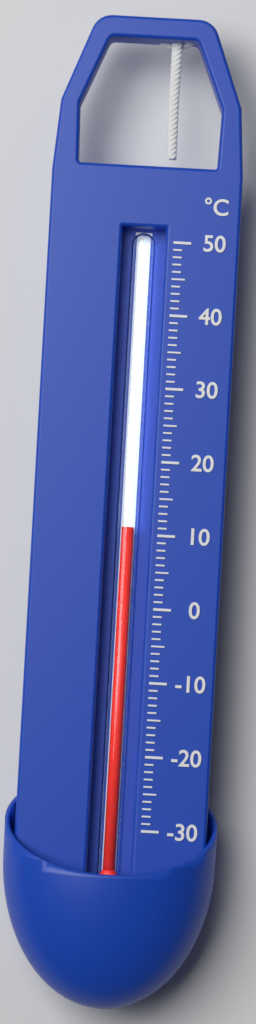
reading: 11 °C
